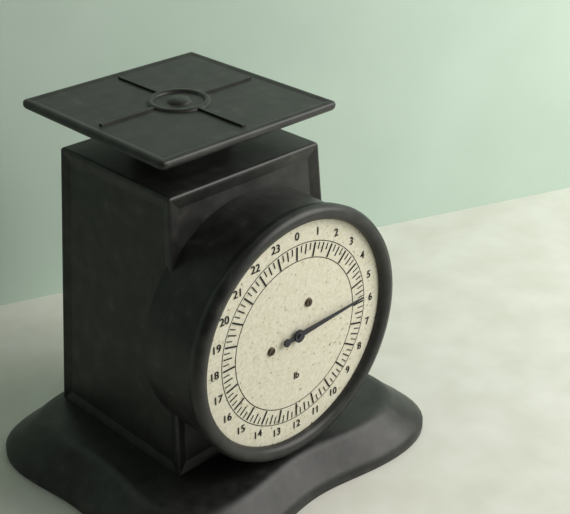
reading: 5.75 lb
